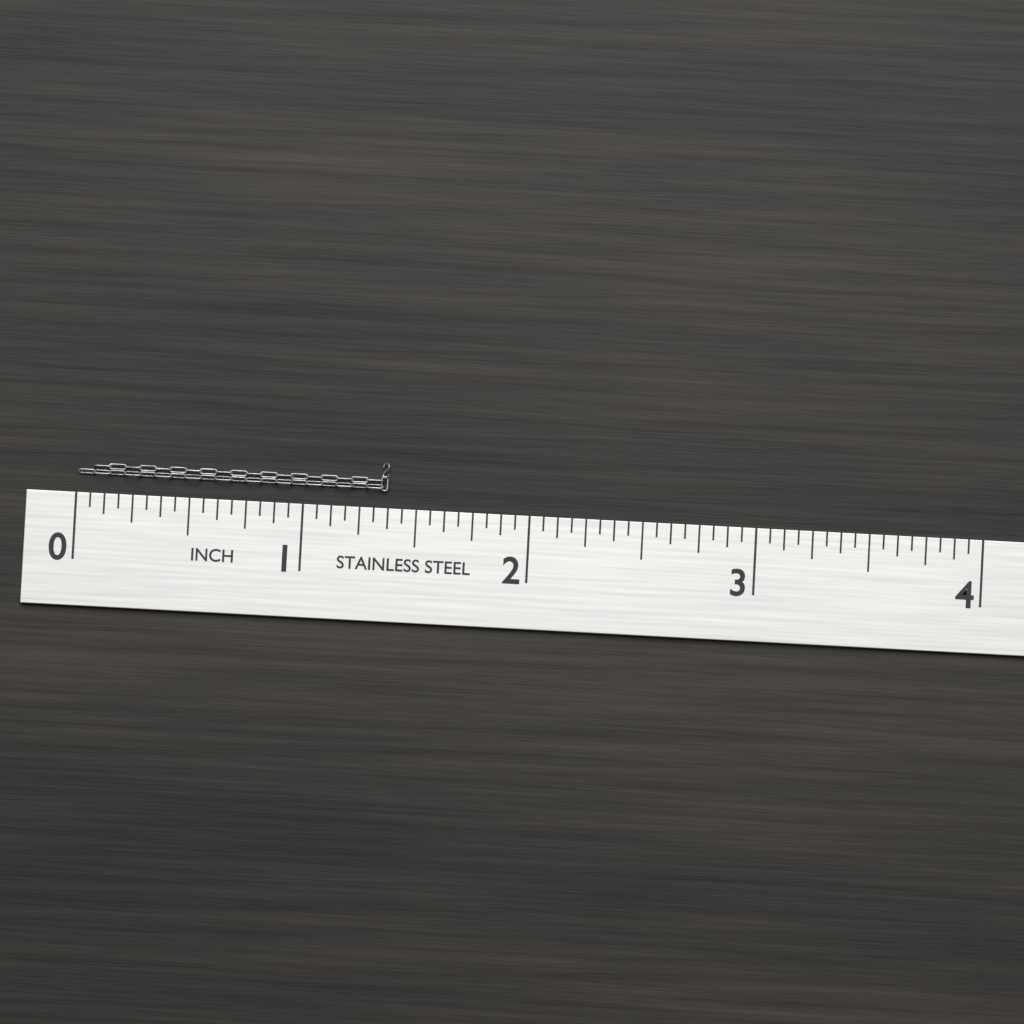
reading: 1.3750 in
